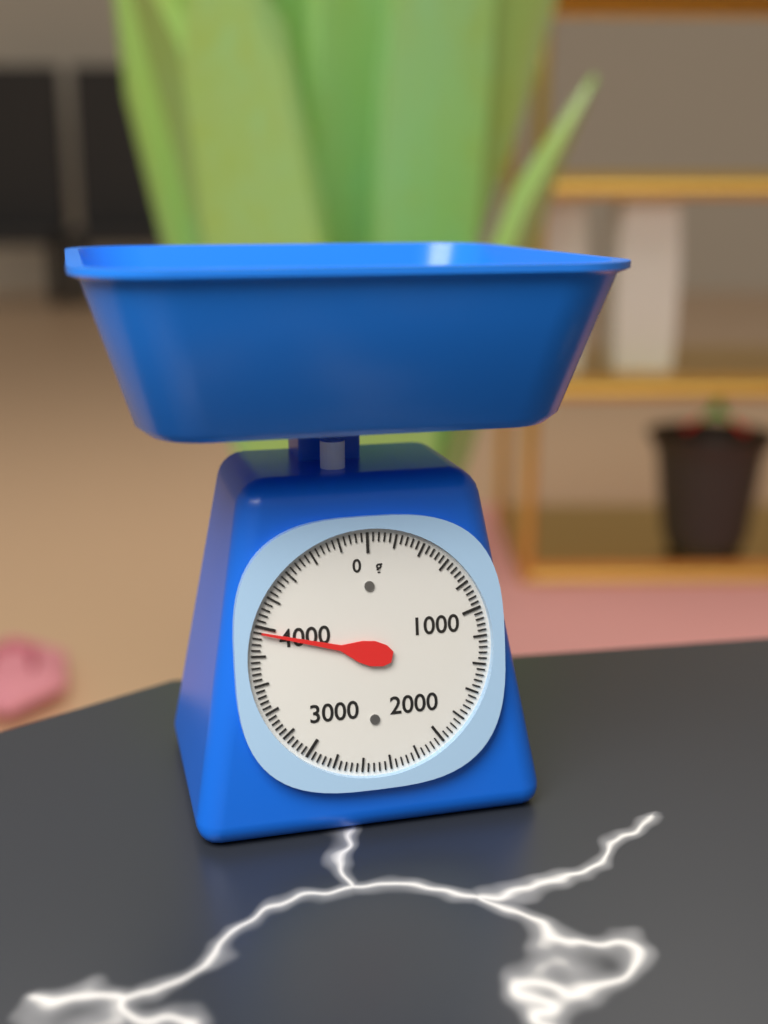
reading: 3960 g
